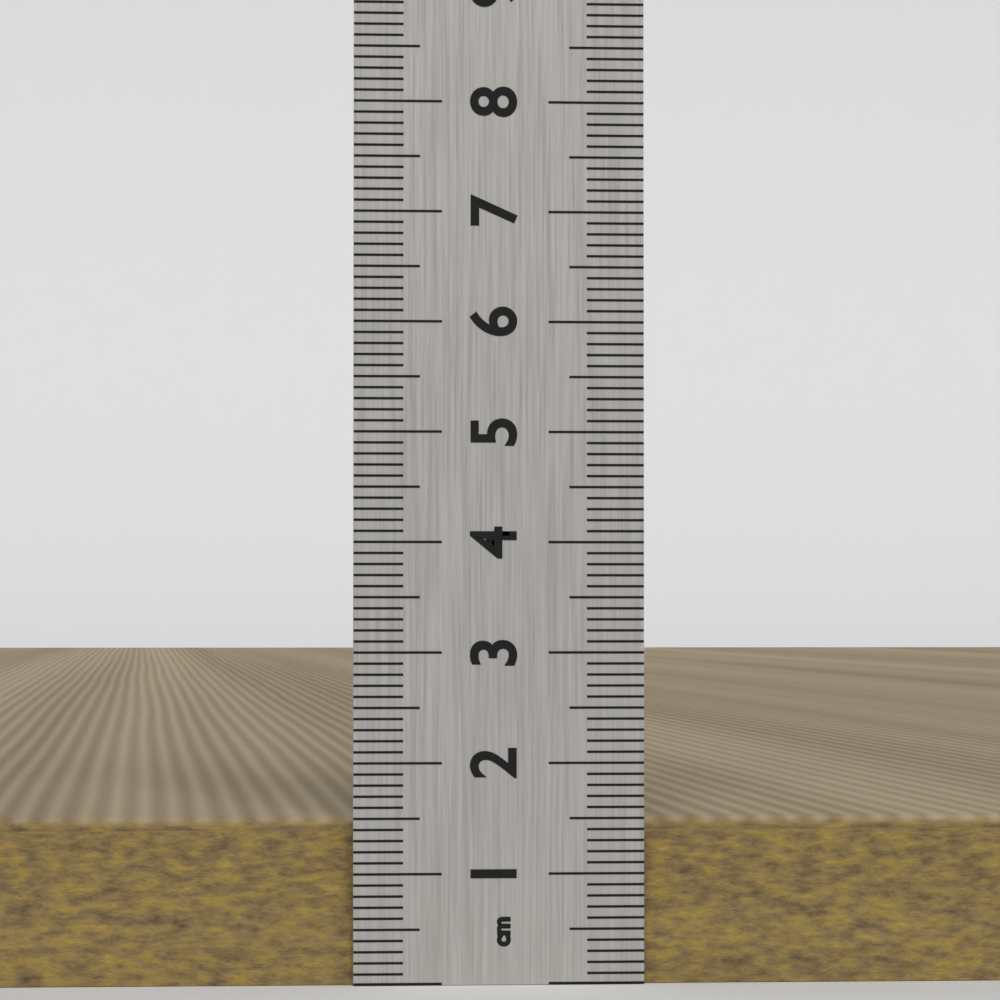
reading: 1.5 cm
